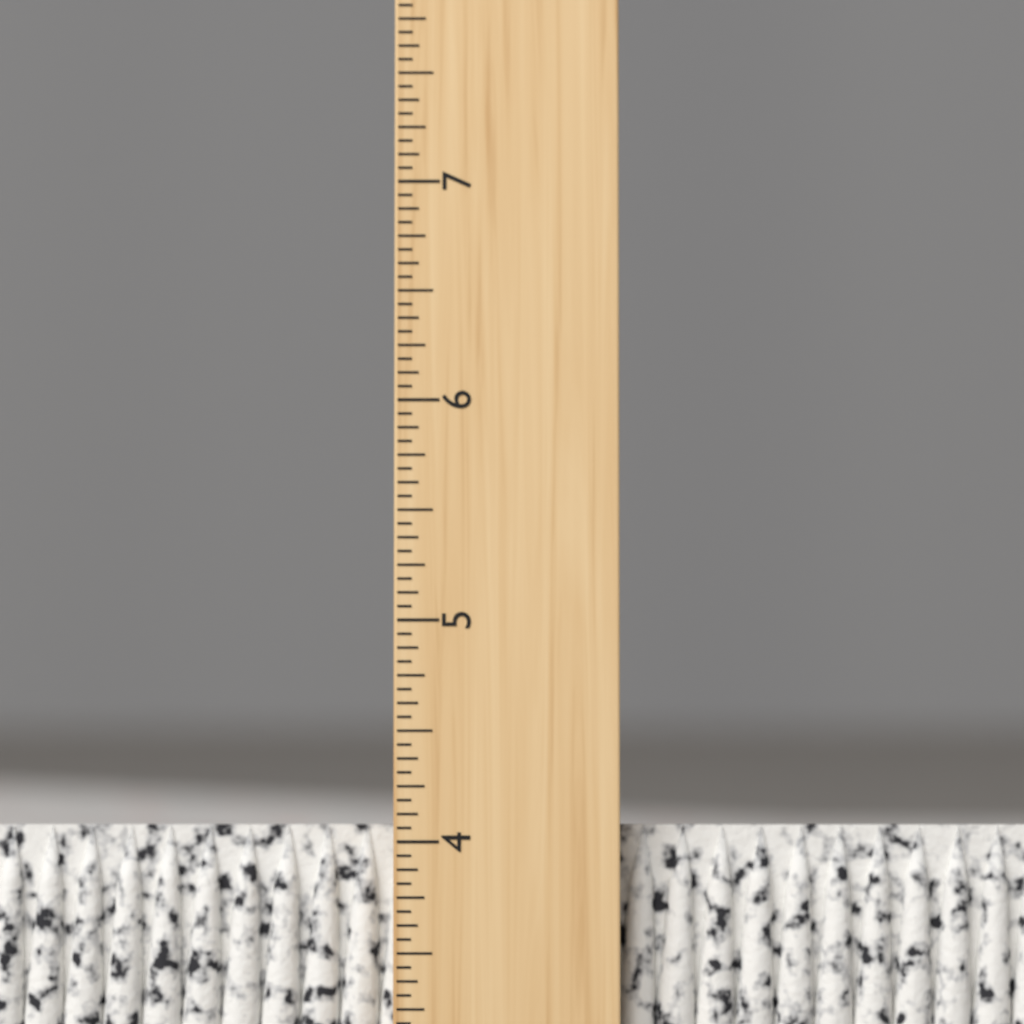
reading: 4.0625 inch
